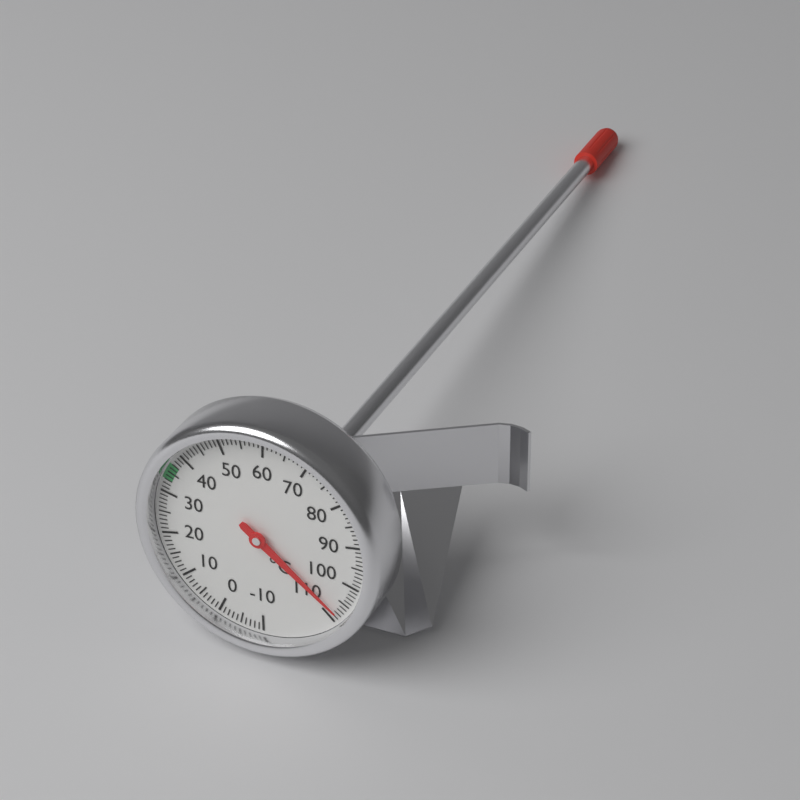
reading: 108 °C
